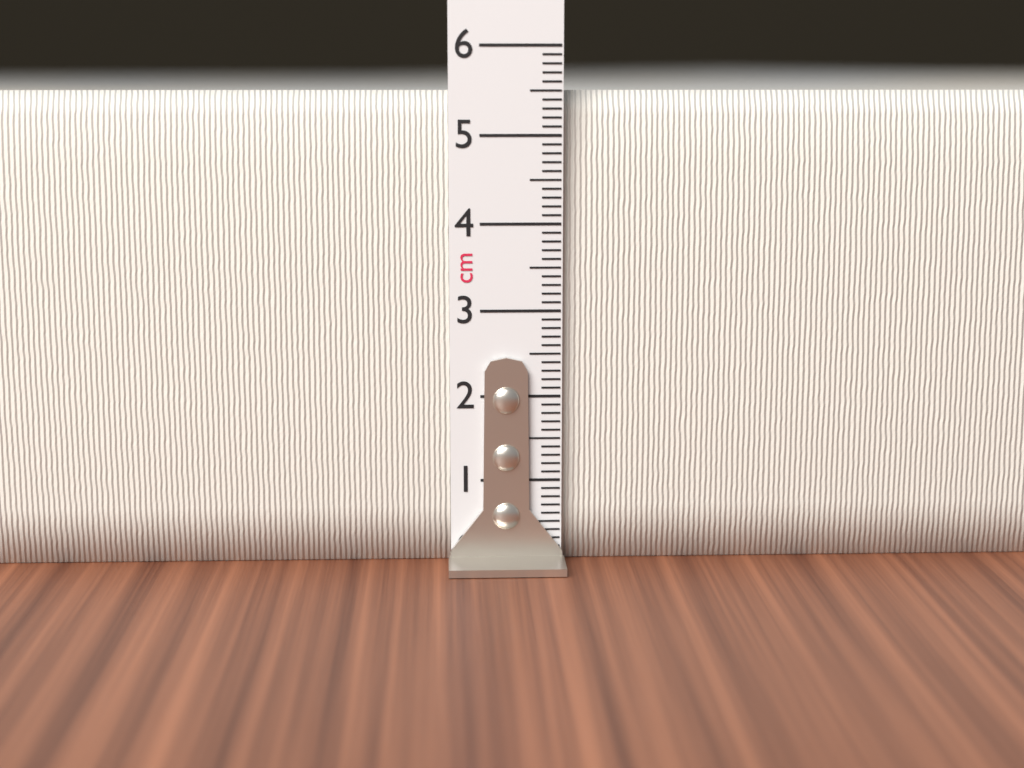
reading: 5.5 cm
